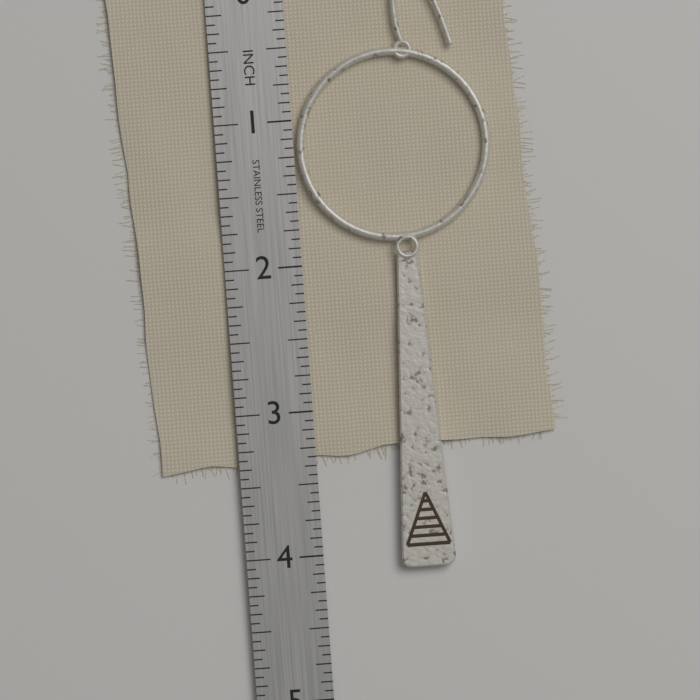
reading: 4.1250 in
